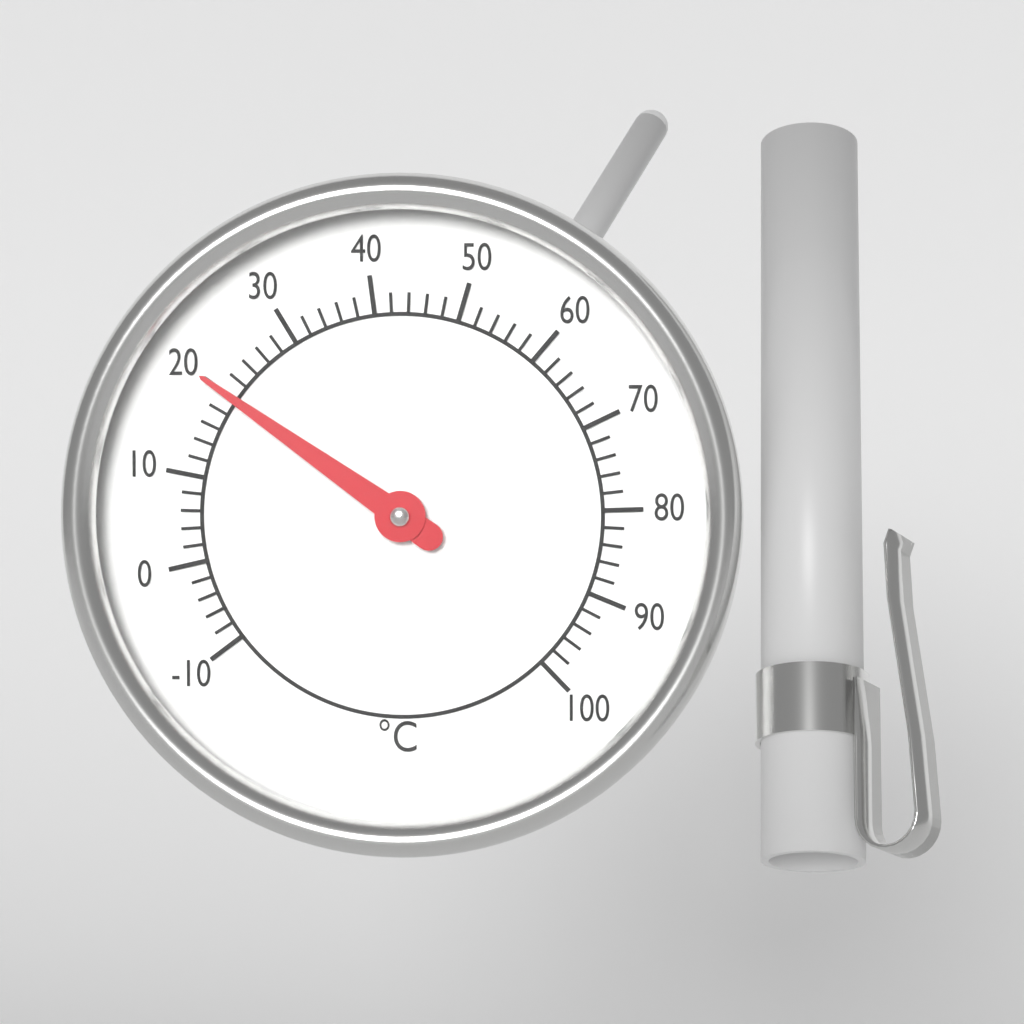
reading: 20 °C
